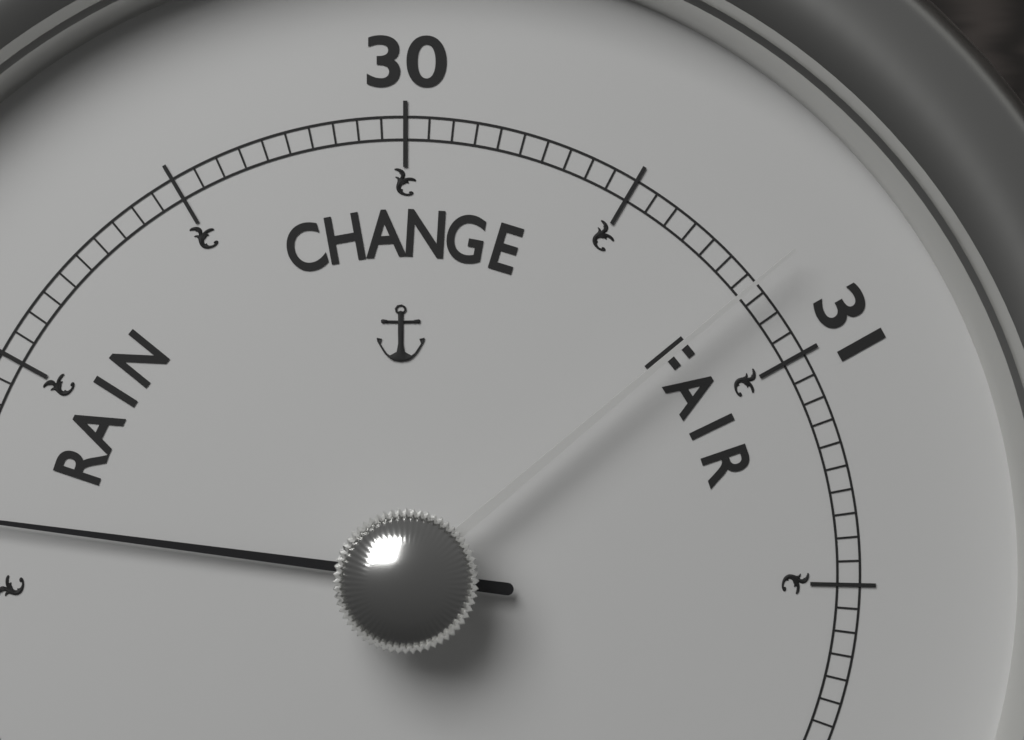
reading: 28.65 (no unit)
